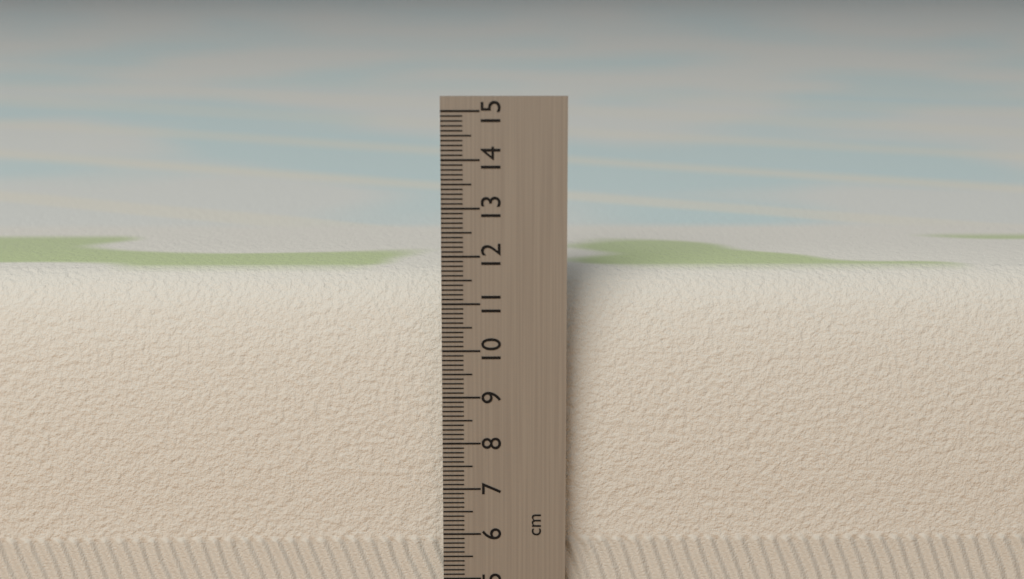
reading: 11.5 cm
